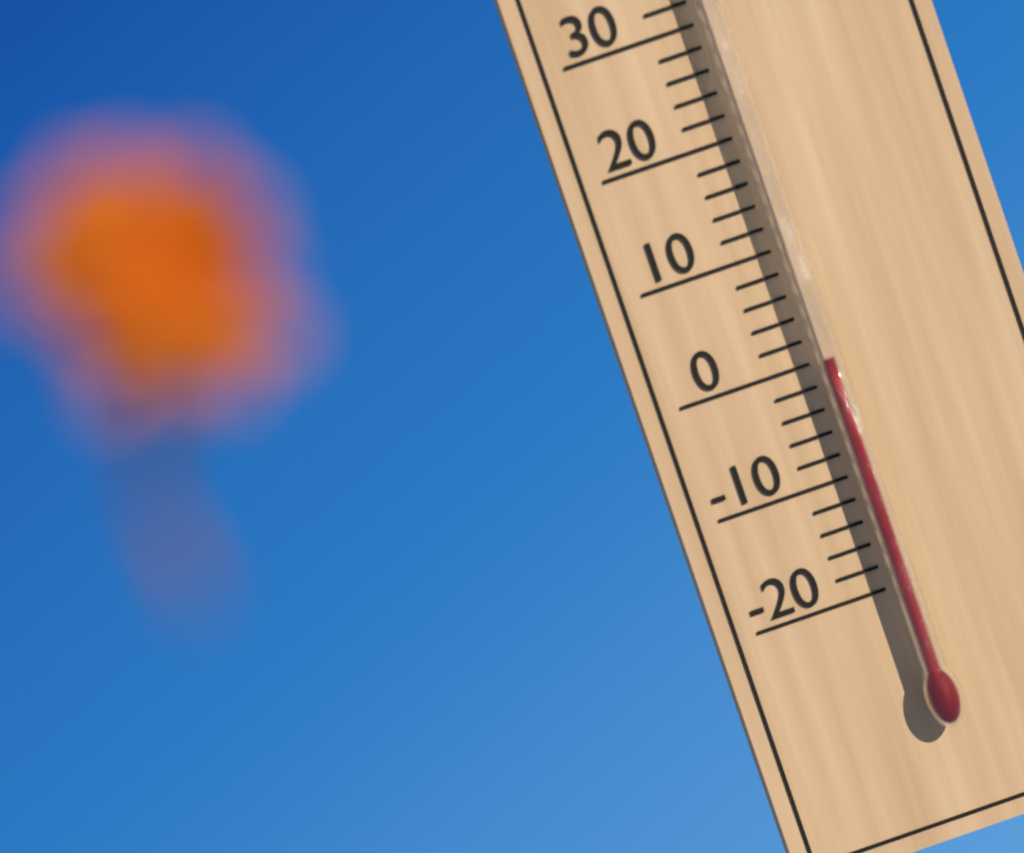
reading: 0 °C
